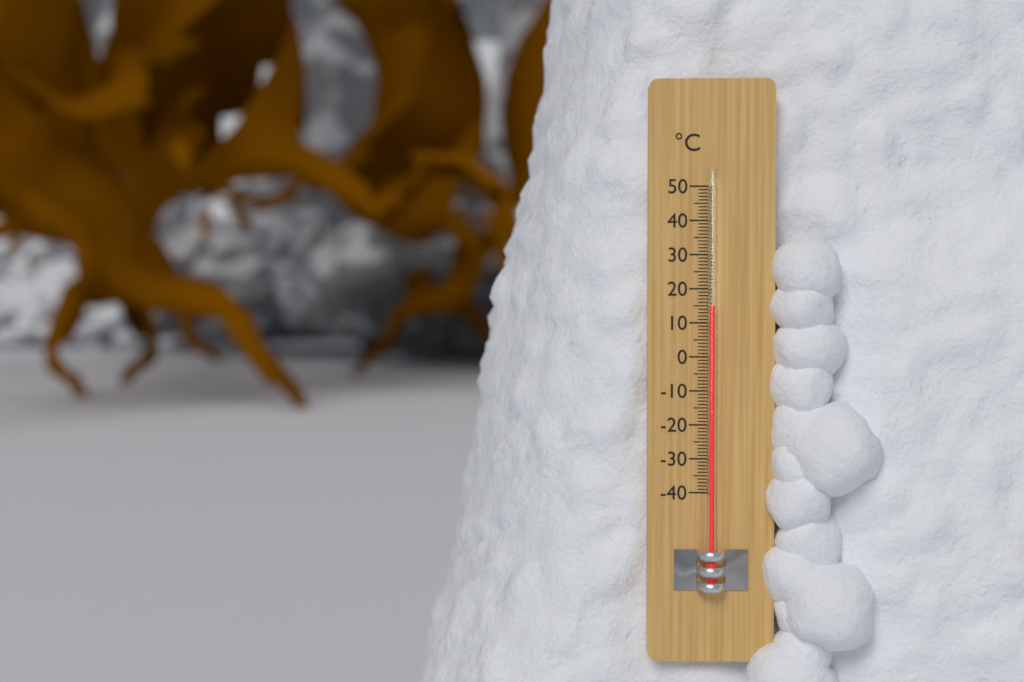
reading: 15 °C
